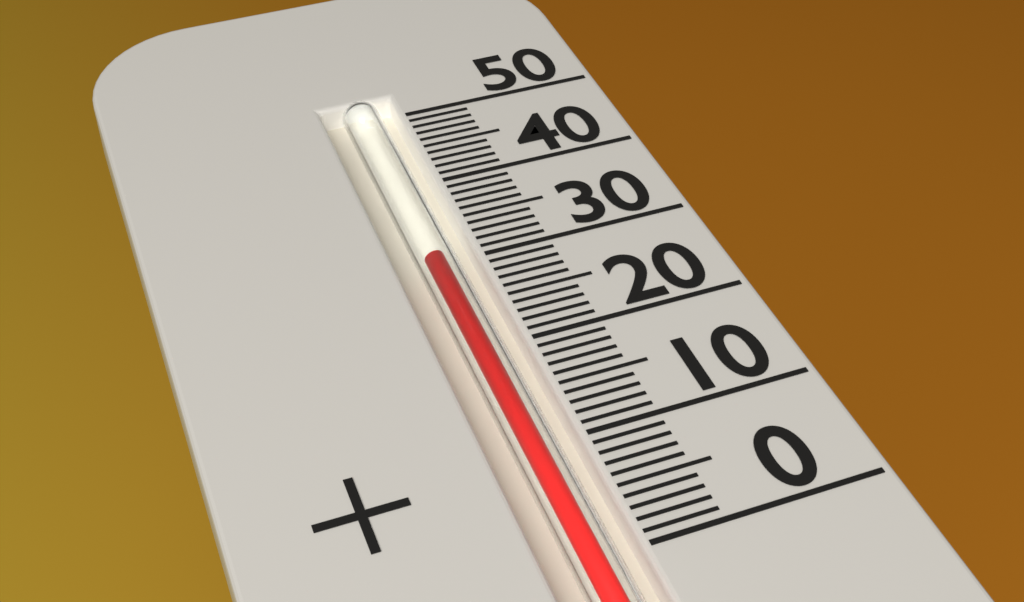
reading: 31 (no unit)
